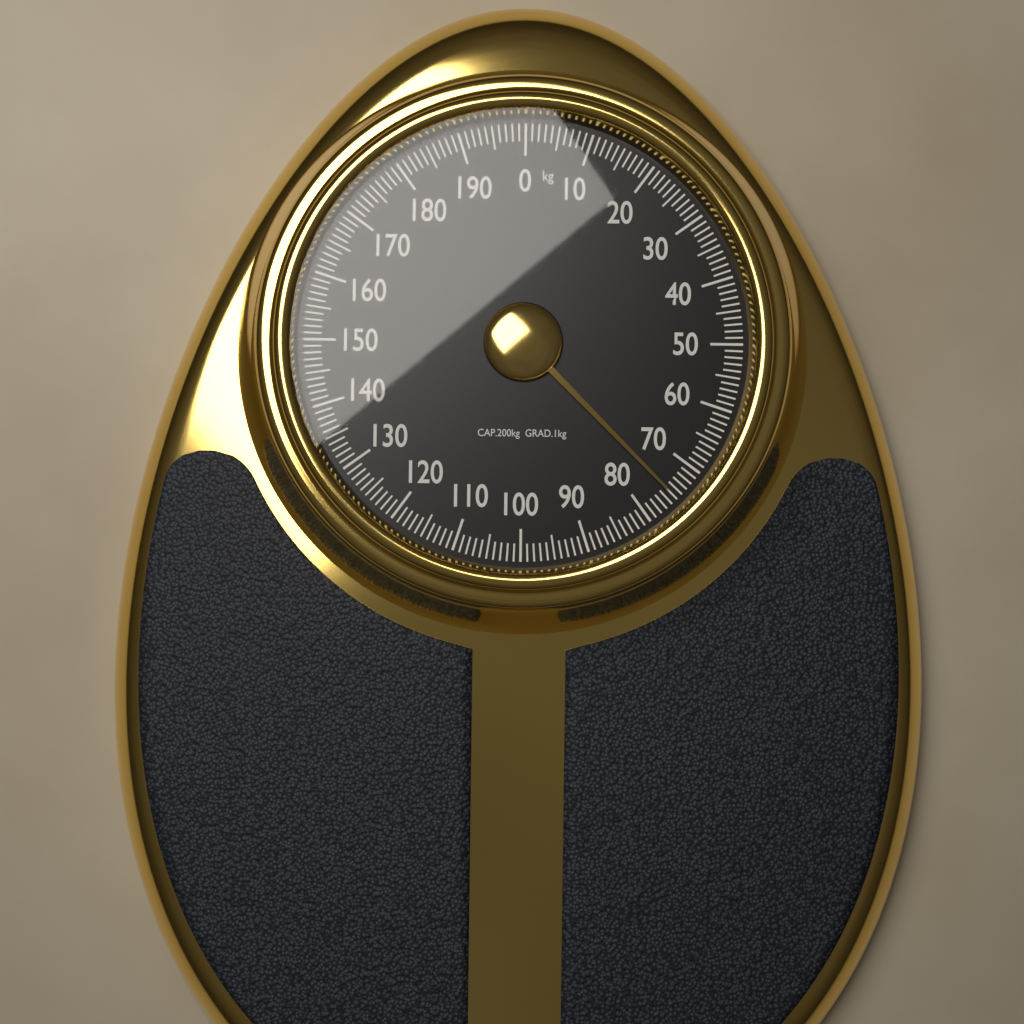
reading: 75 kg
